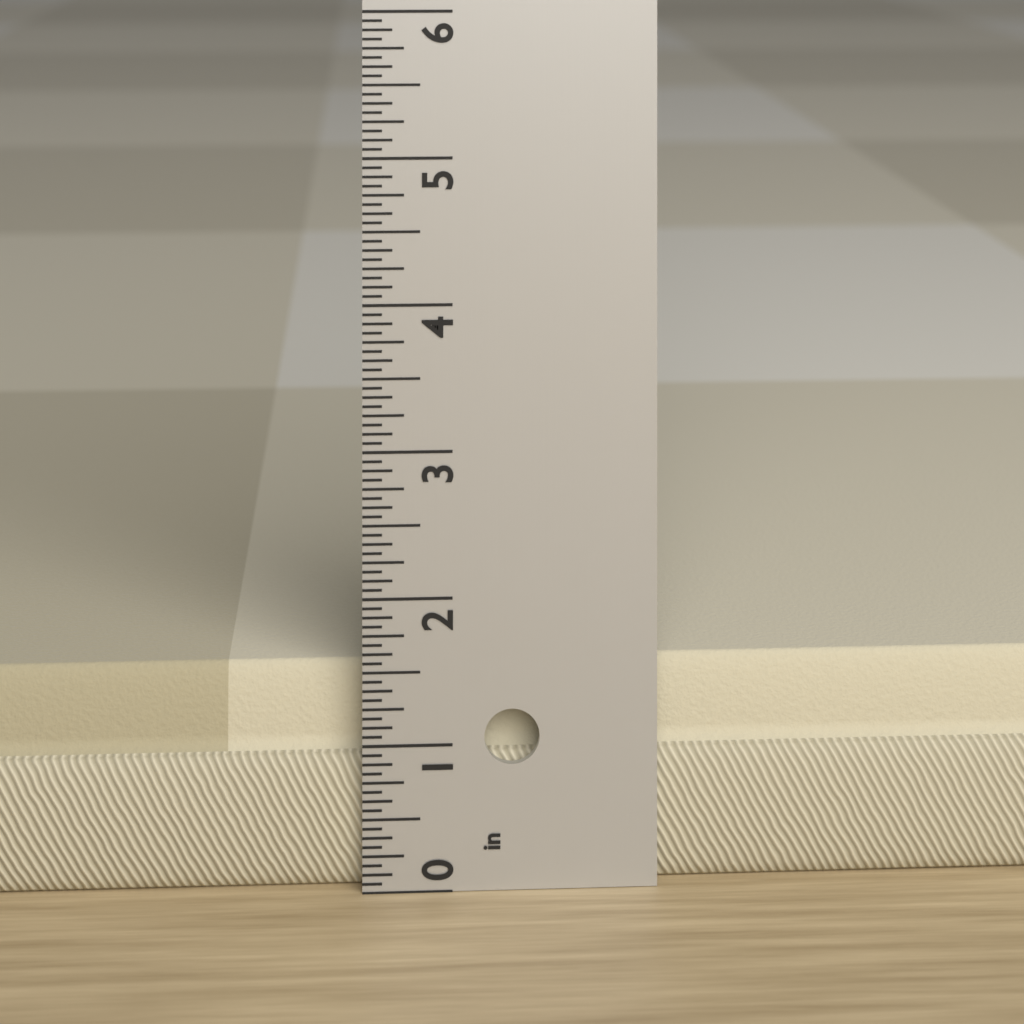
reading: 1.5000 in
